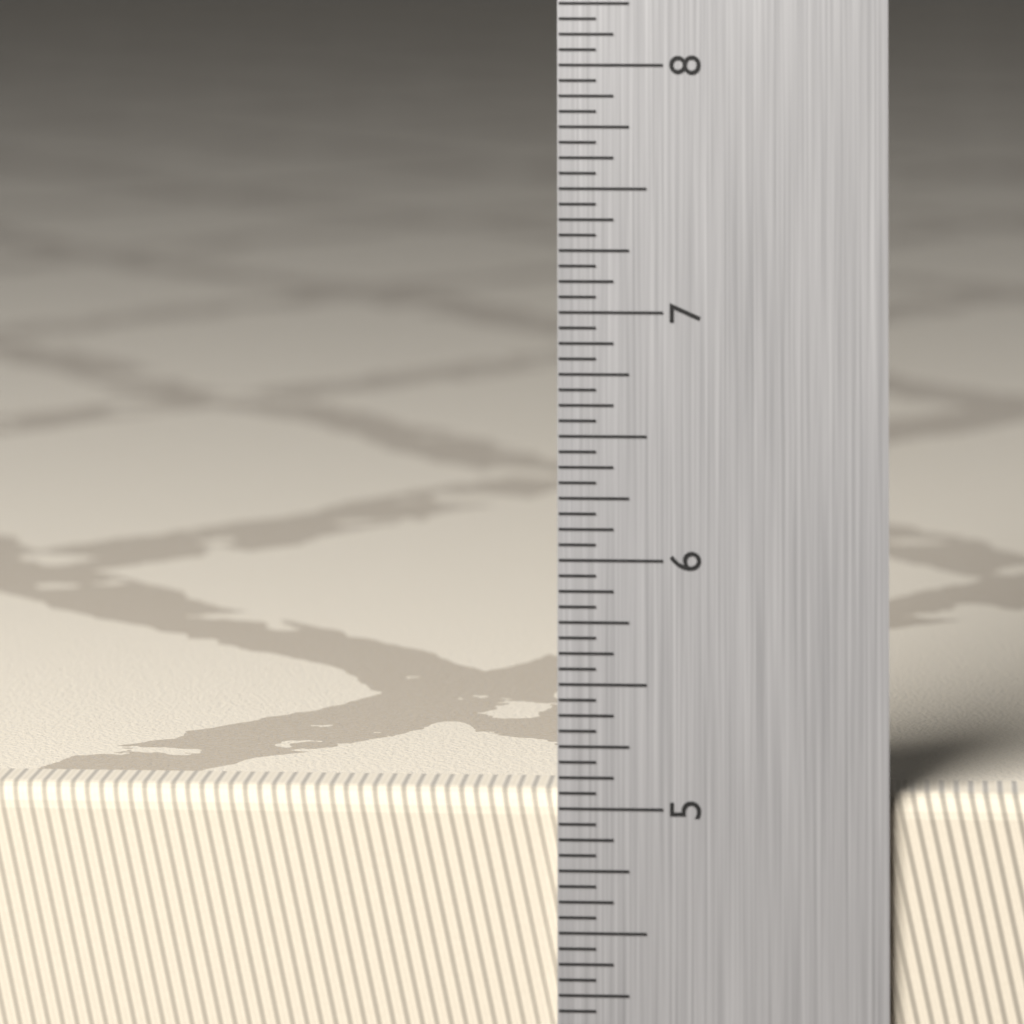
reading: 5.0625 in
